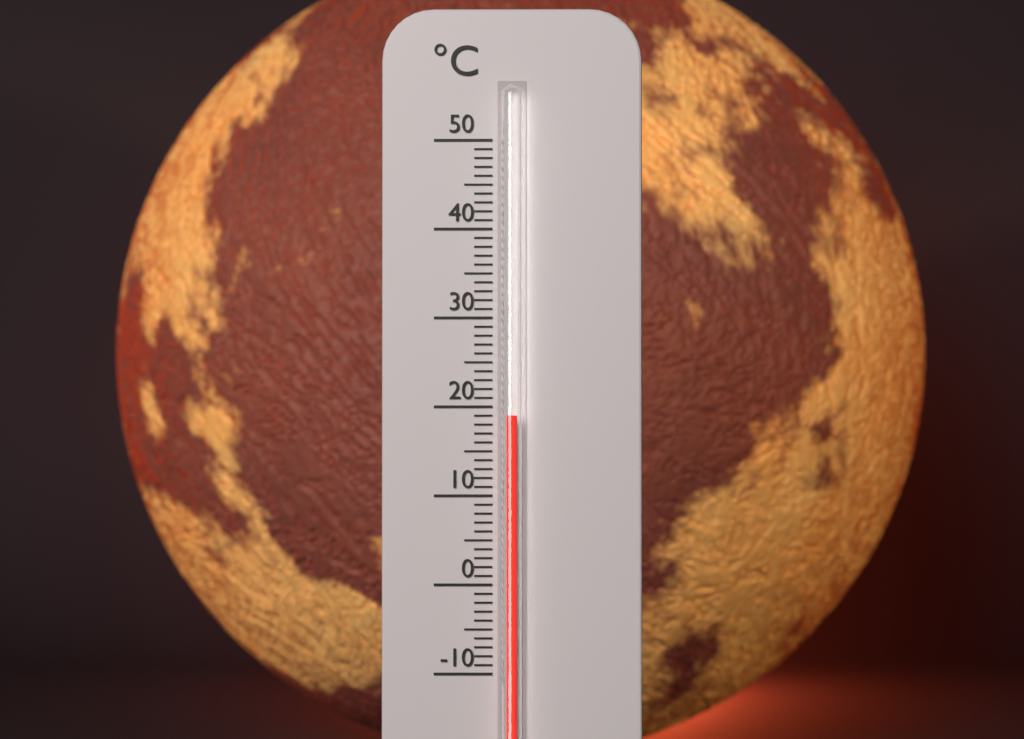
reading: 19 °C
